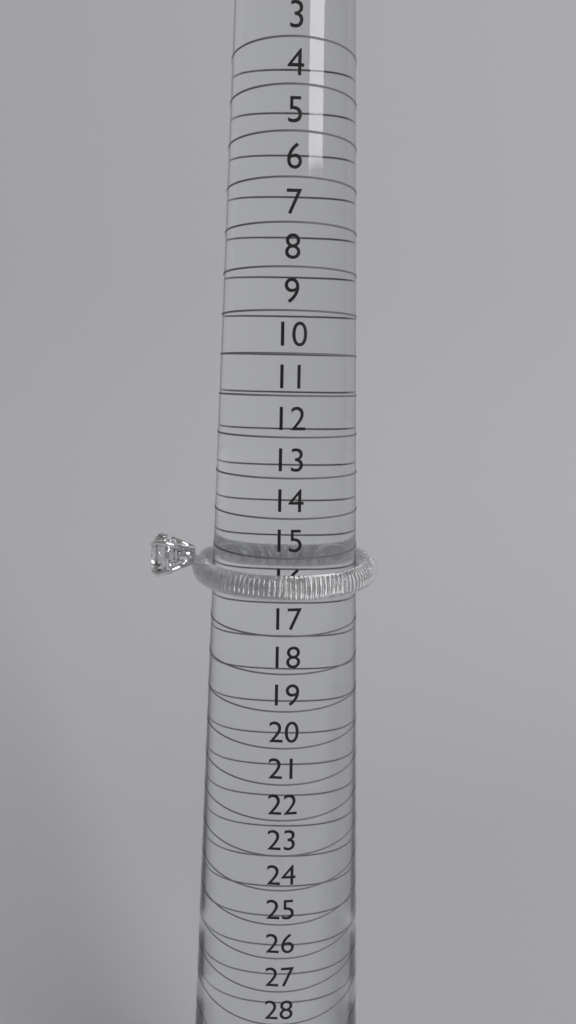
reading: 16 (no unit)
